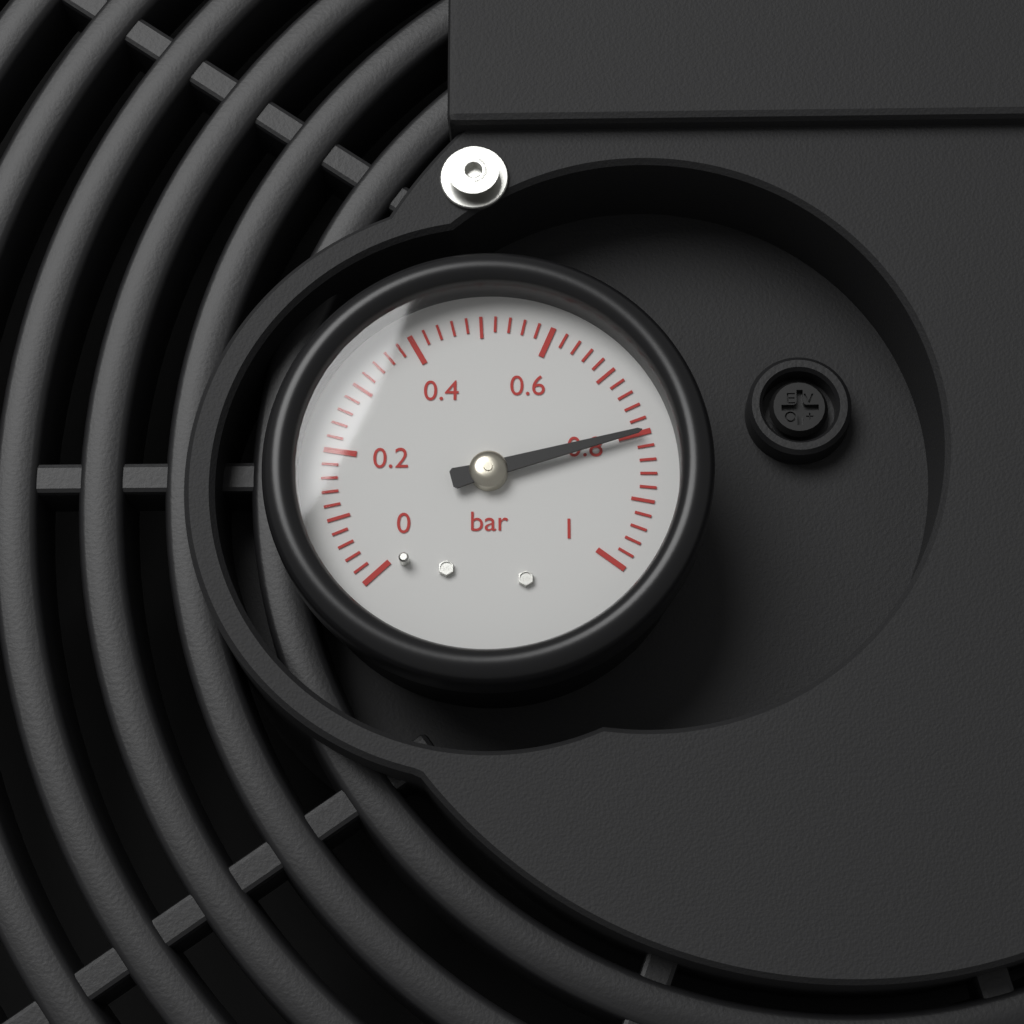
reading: 0.80 bar
